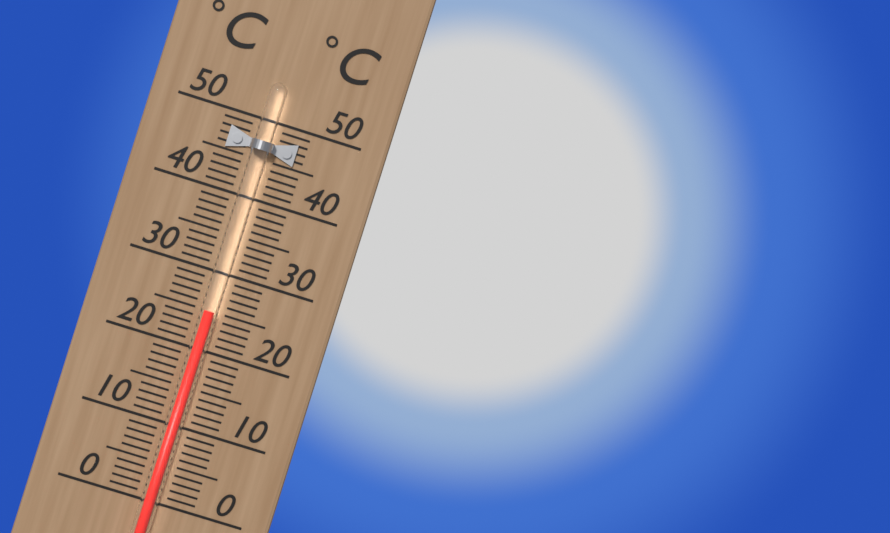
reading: 25 °C
